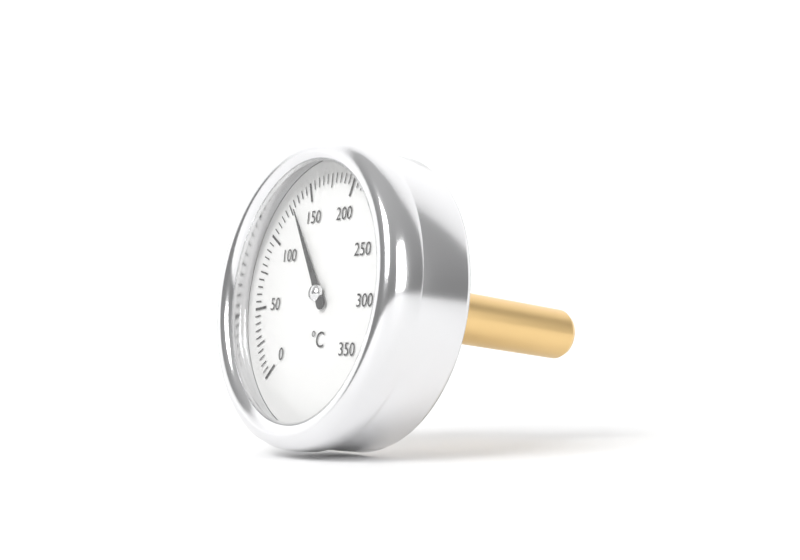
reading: 130 °C
